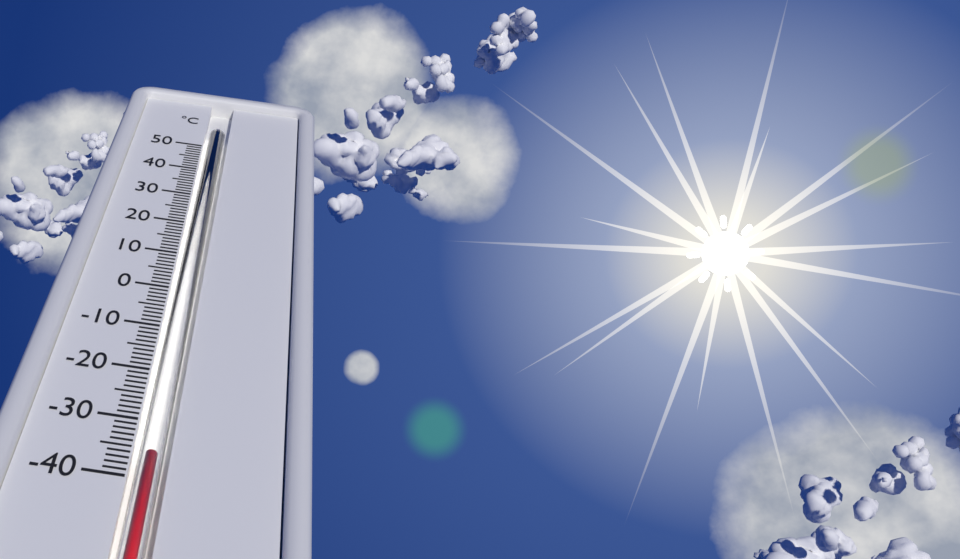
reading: -36 °C
